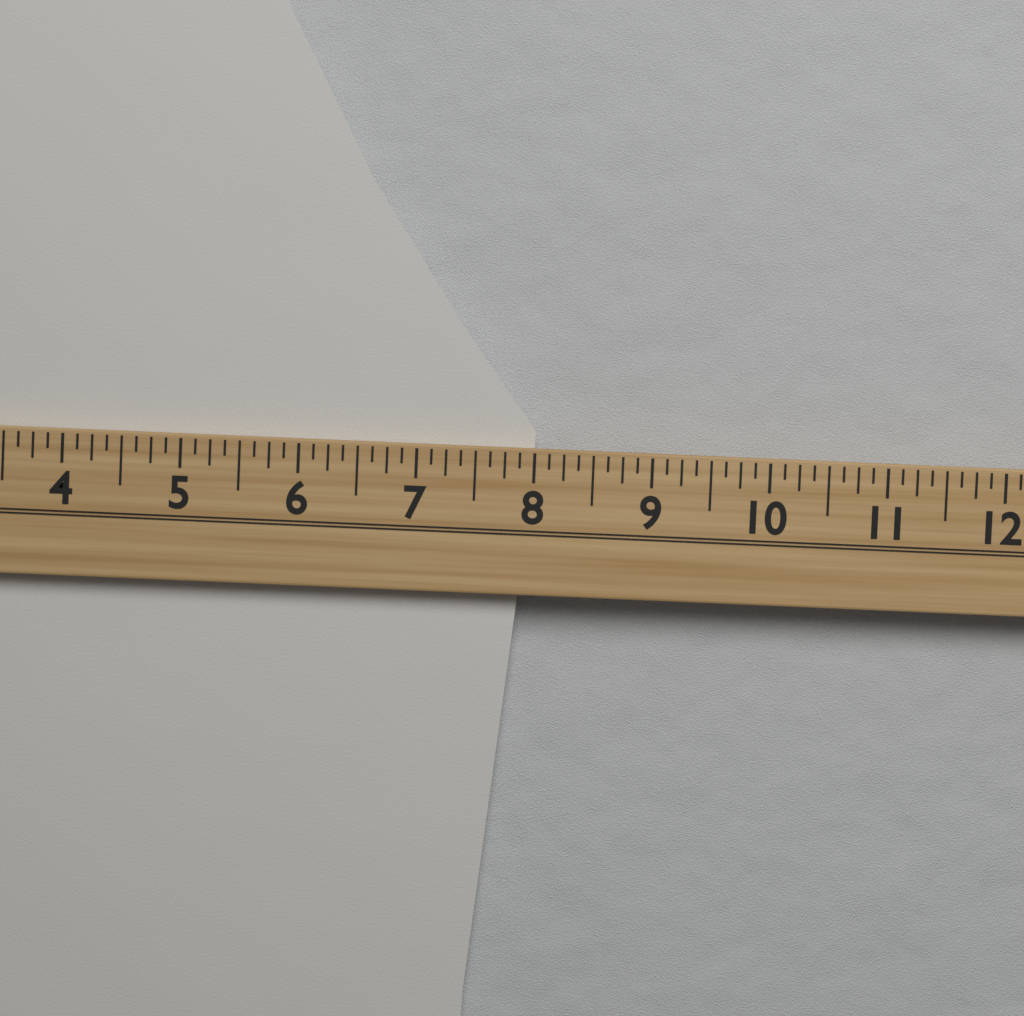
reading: 8.000 (no unit)
